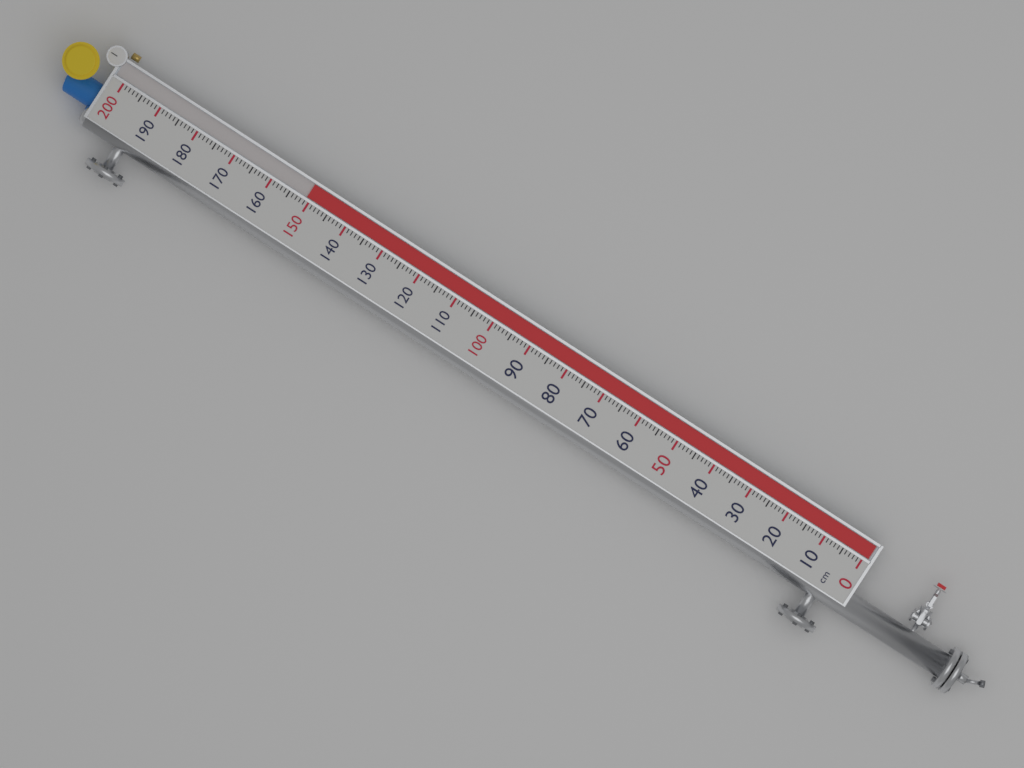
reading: 151 cm
